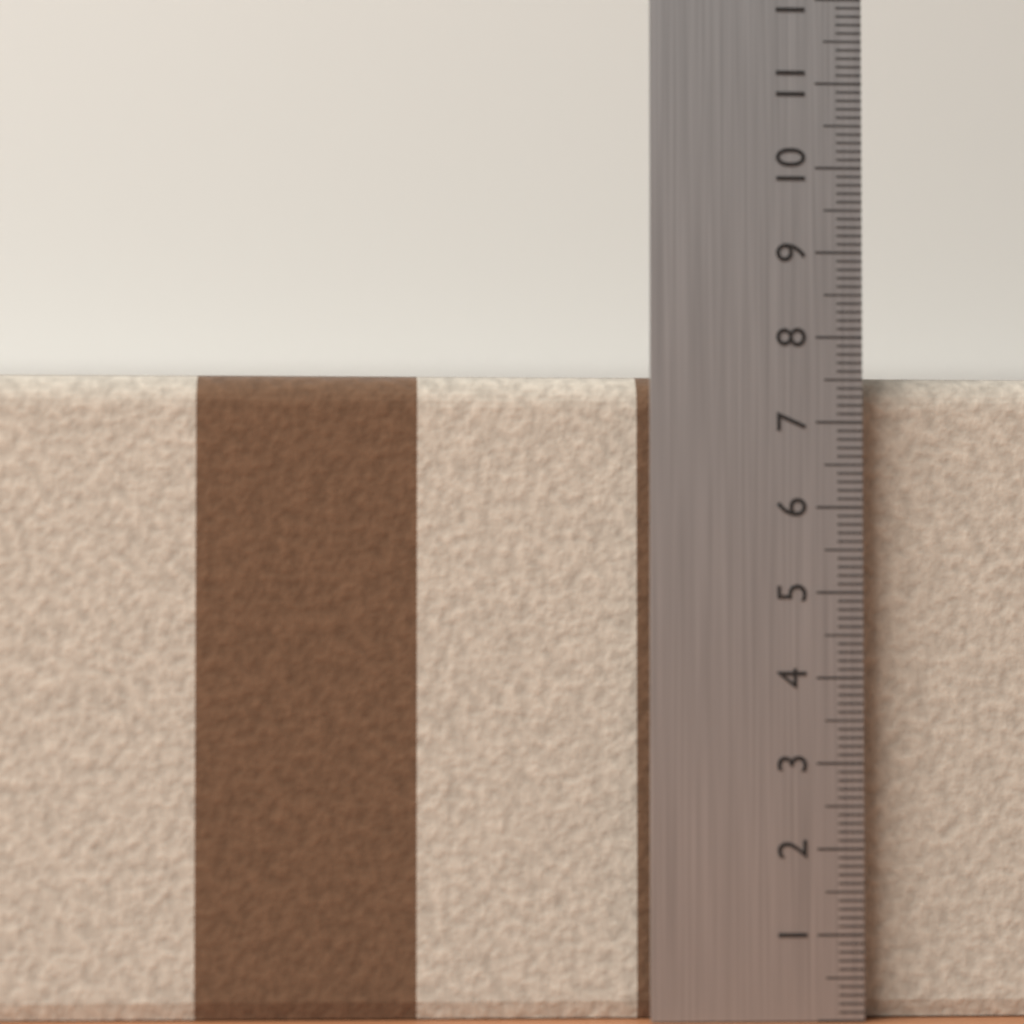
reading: 7.6 (no unit)
